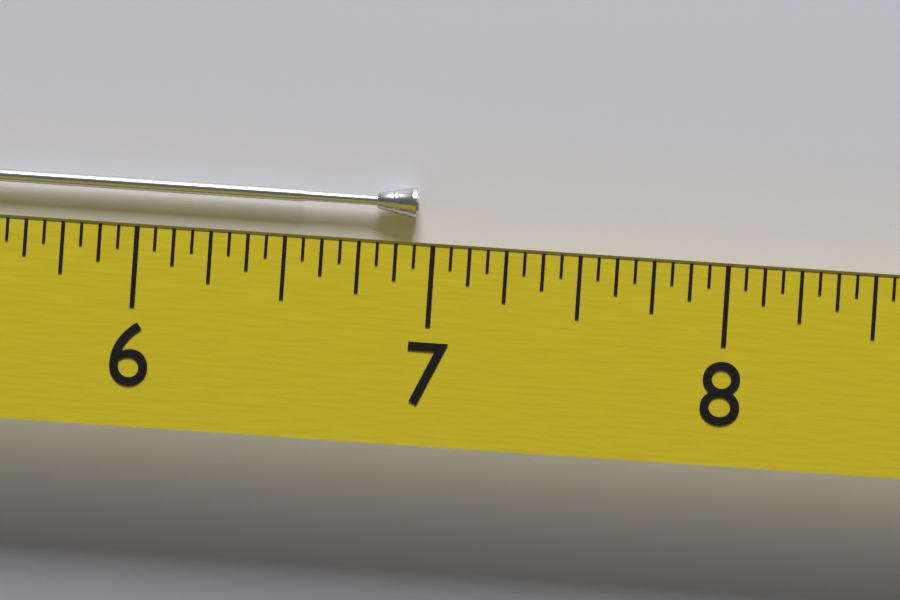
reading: 6.9375 (no unit)
